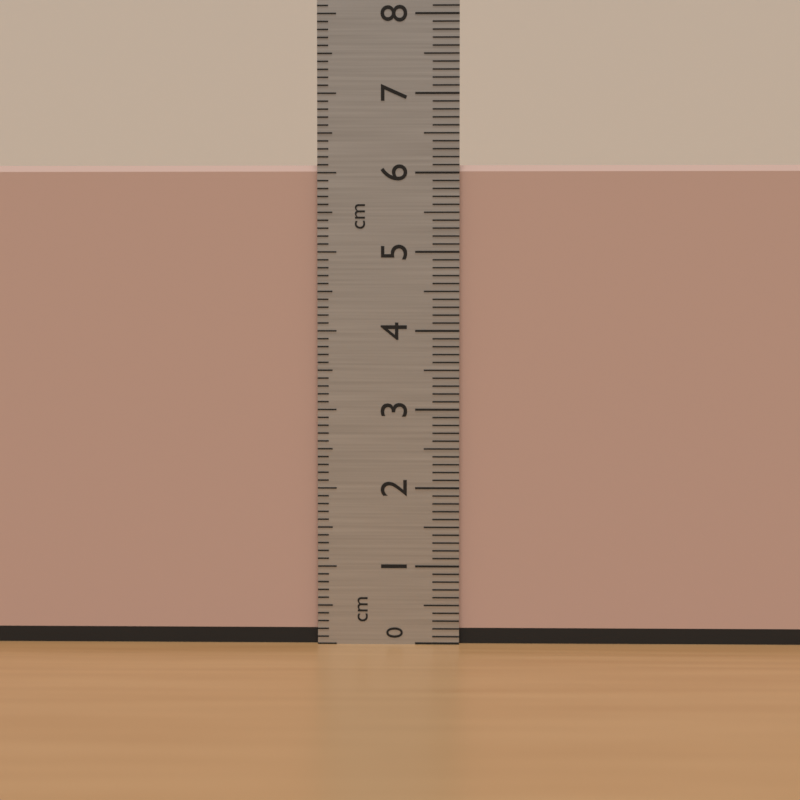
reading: 6.1 cm
